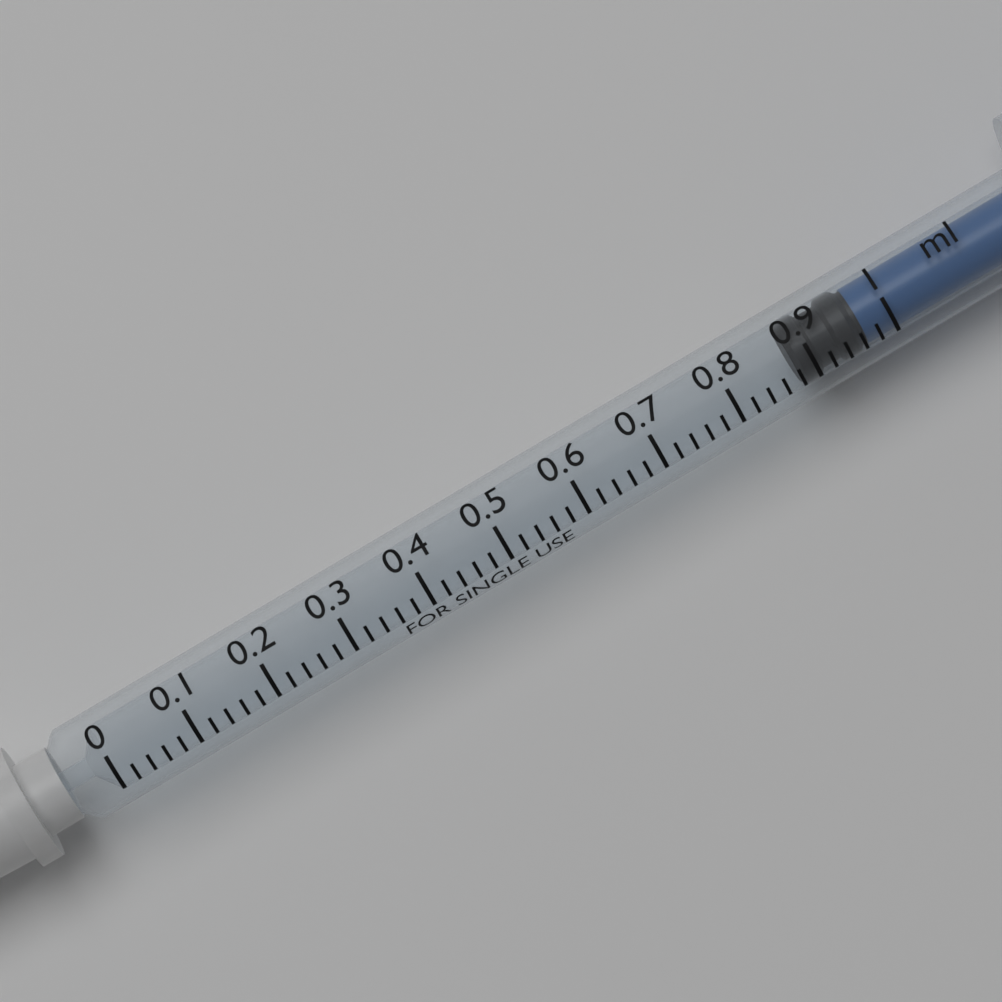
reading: 0.88 ml
